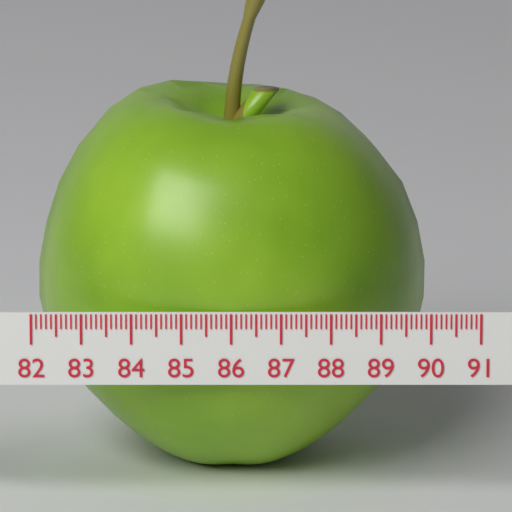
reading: 90.0 (no unit)
